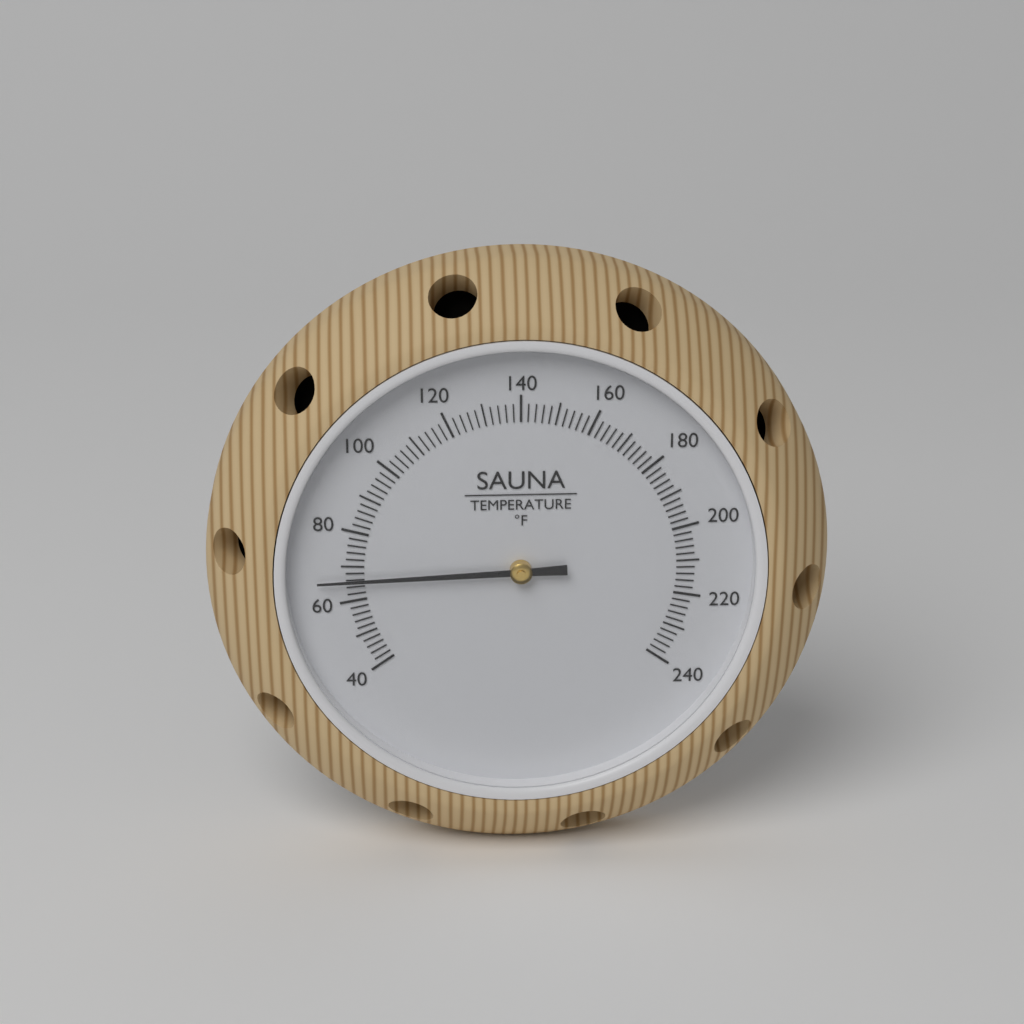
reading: 66 °F
